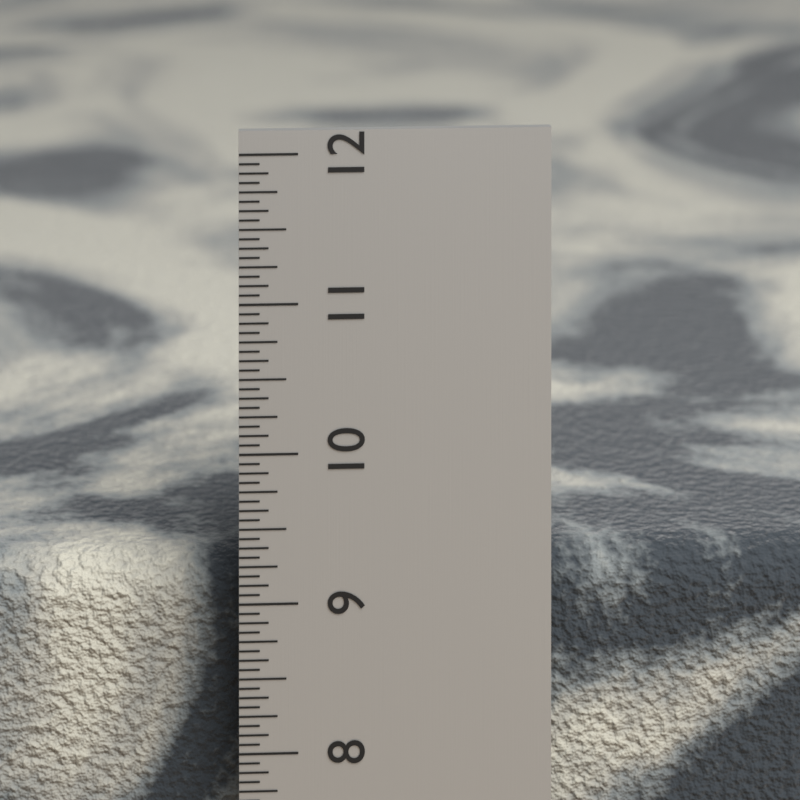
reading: 9.1875 in
